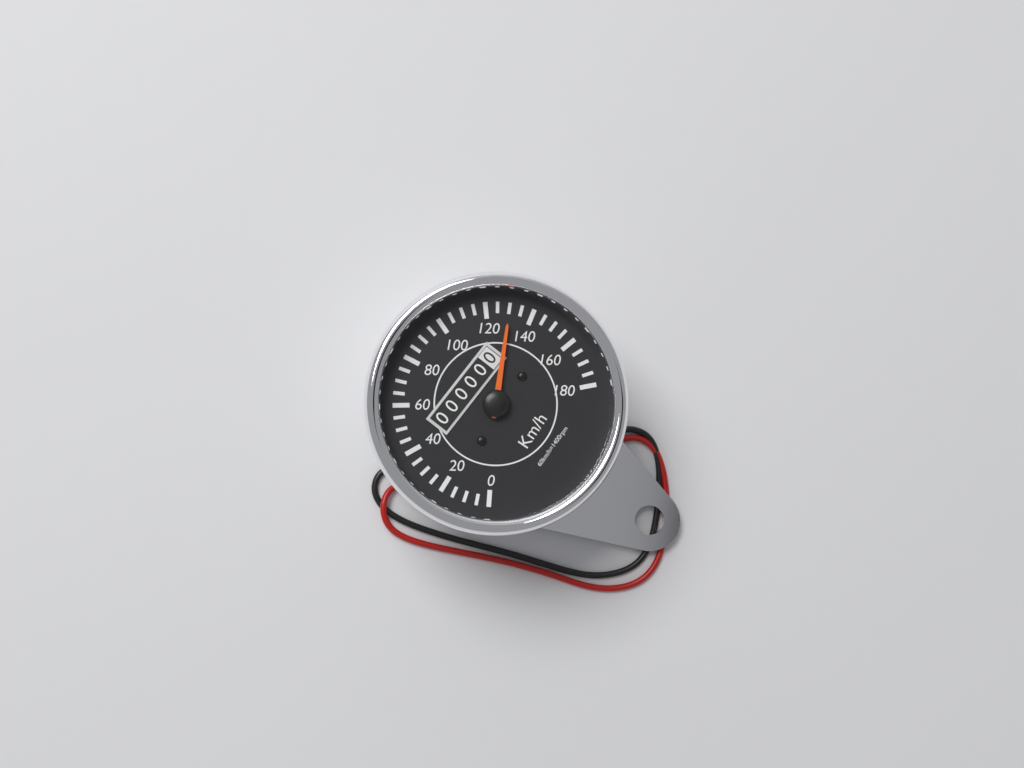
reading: 130 km/h
